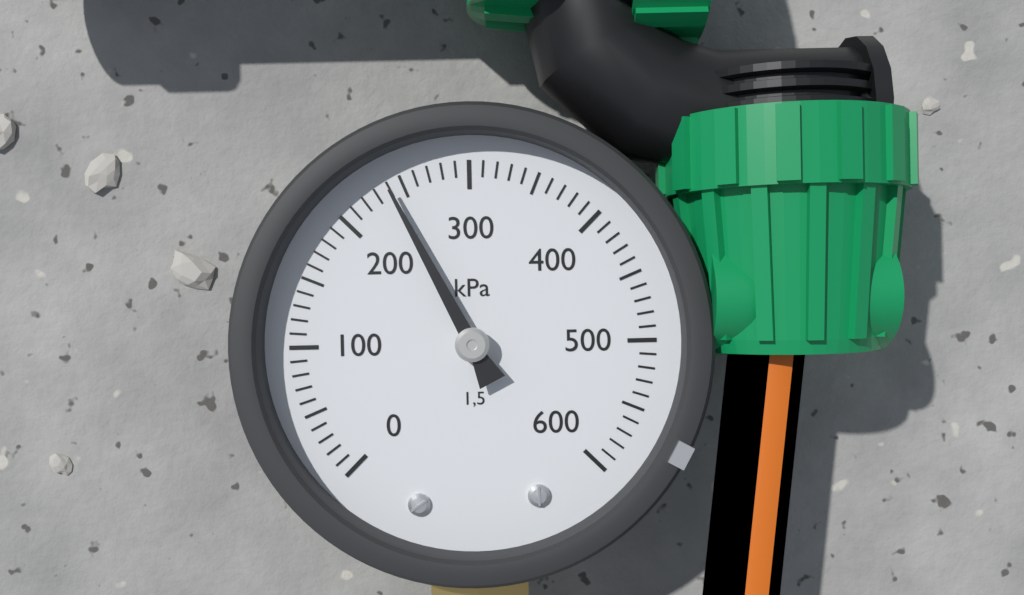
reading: 240 kPa
